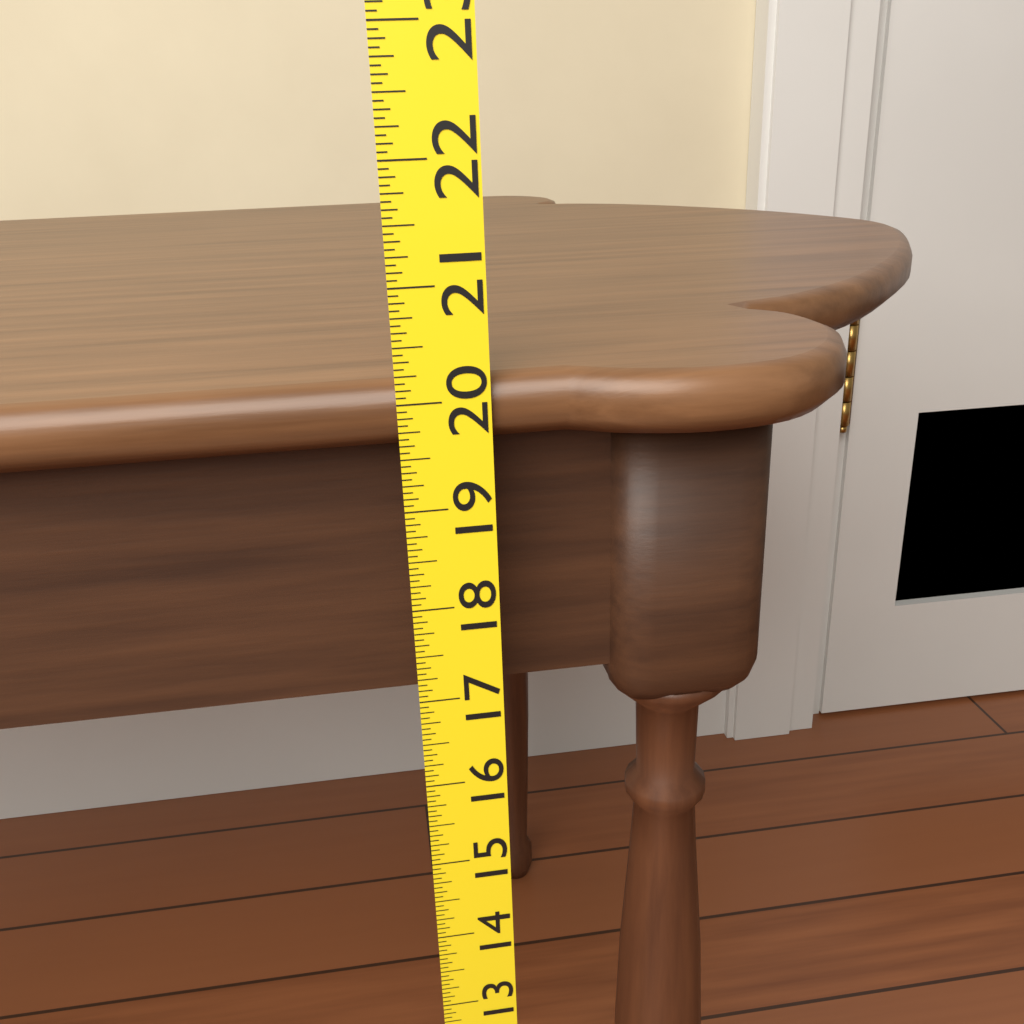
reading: 20.1875 (no unit)
